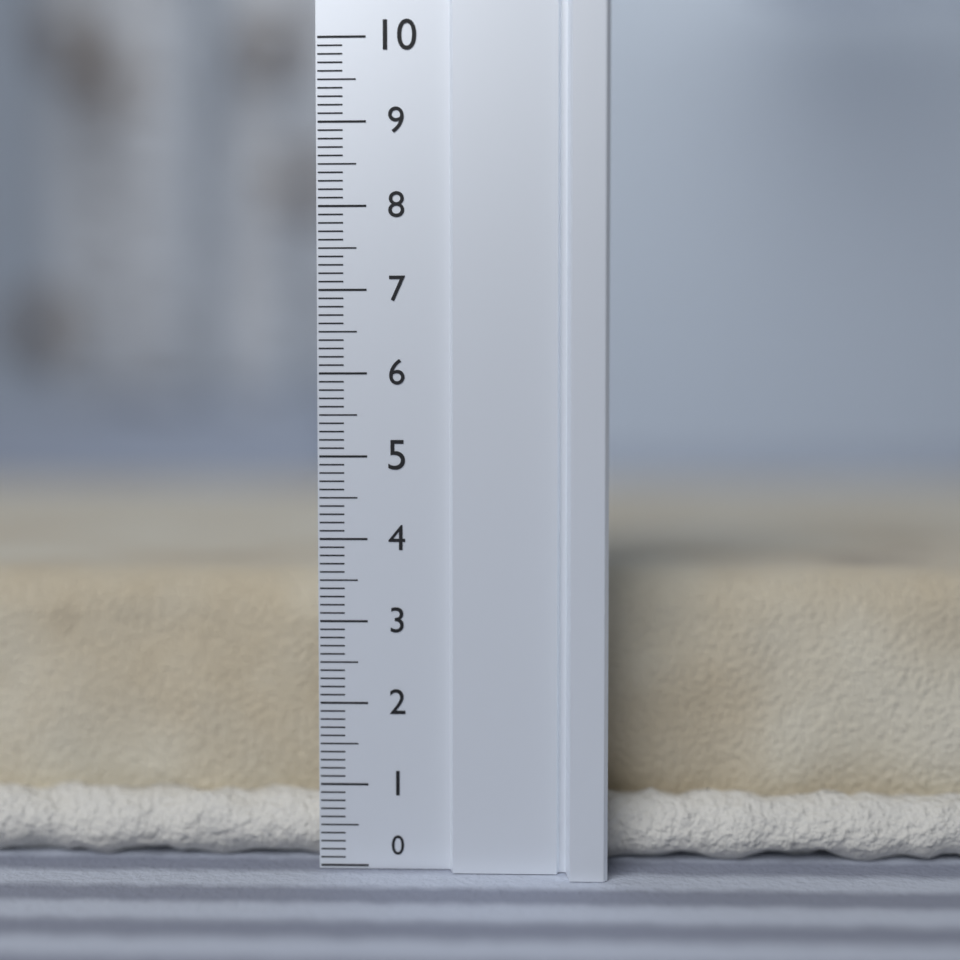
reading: 3.5 (no unit)
